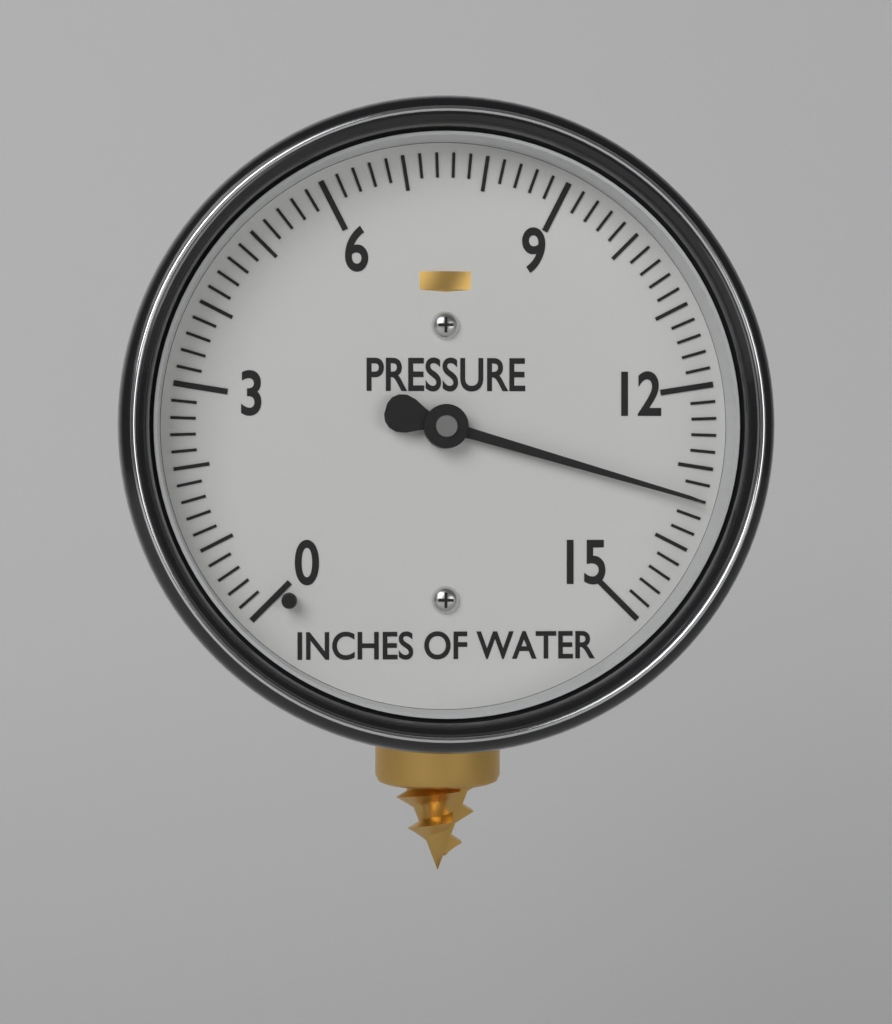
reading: 13.4 inches of water
